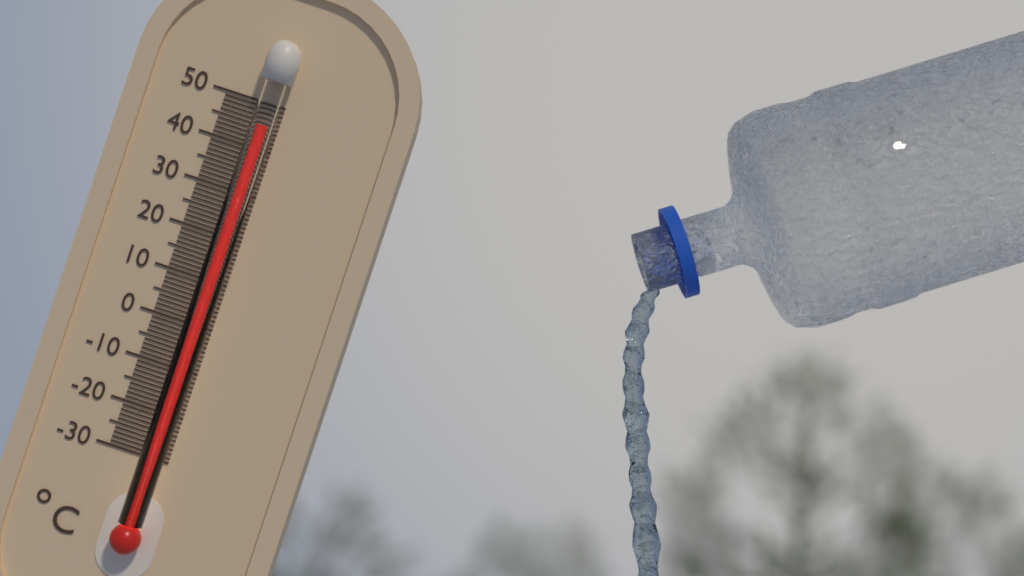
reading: 45 °C
